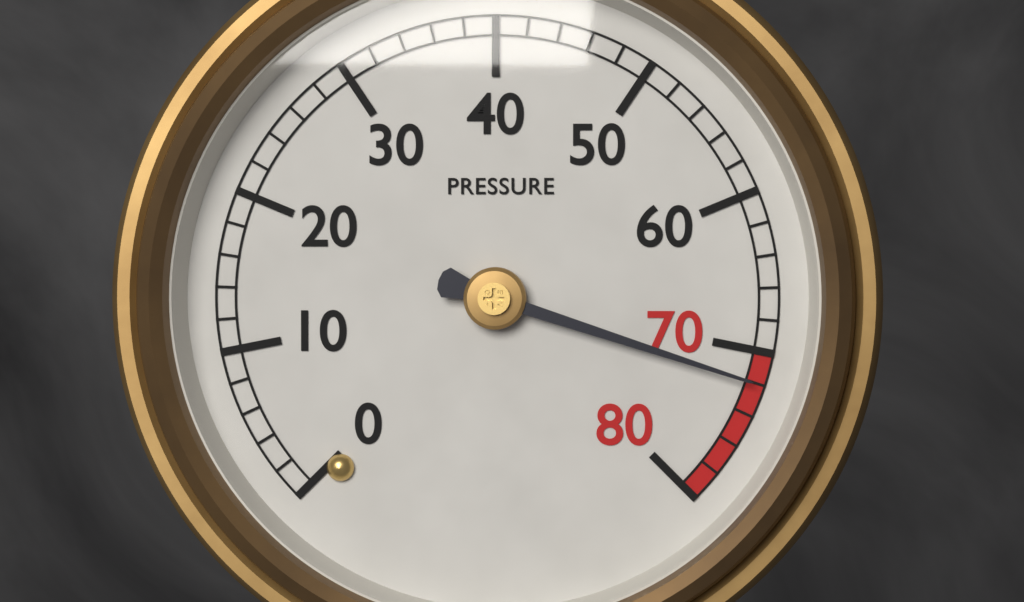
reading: 72 (no unit)
